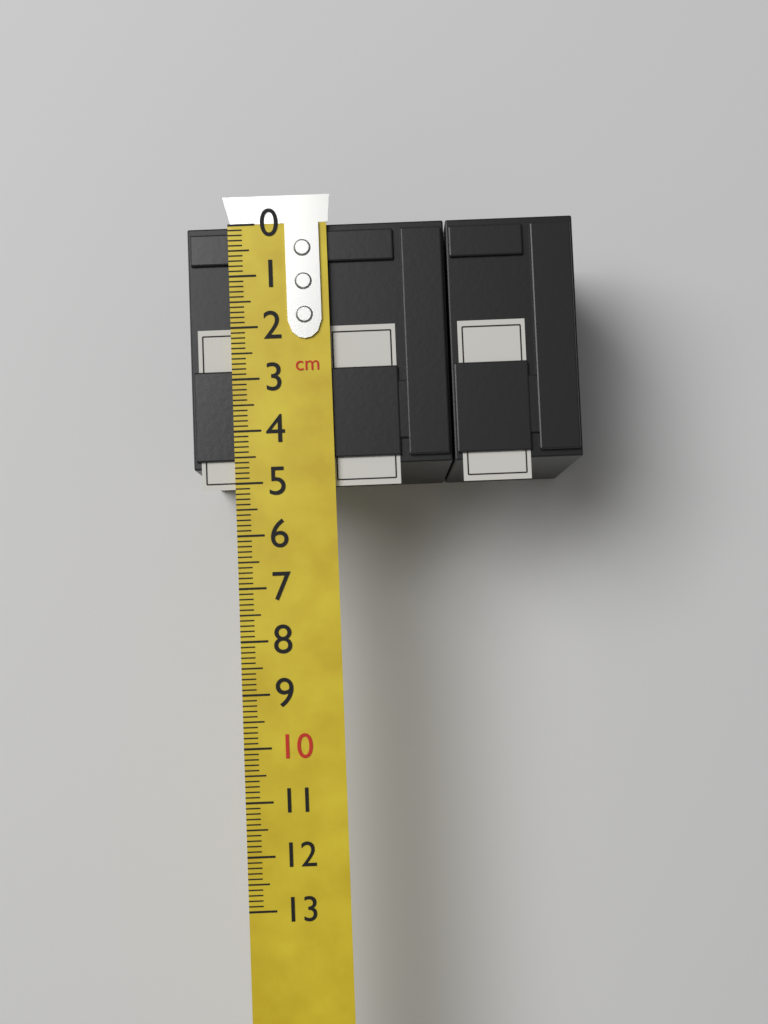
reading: 4.7 cm
